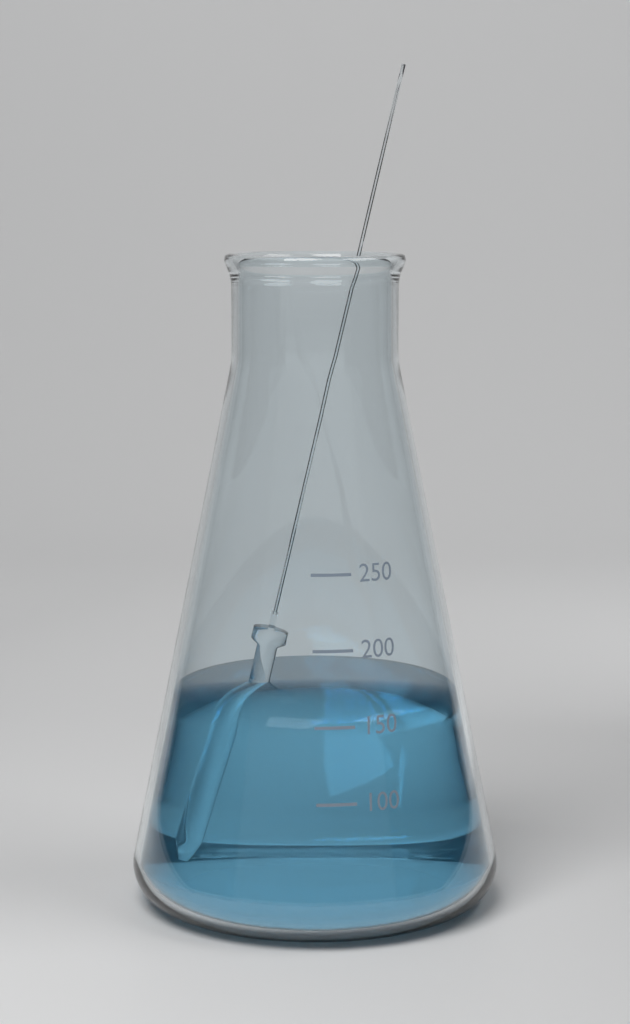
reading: 158 (no unit)
